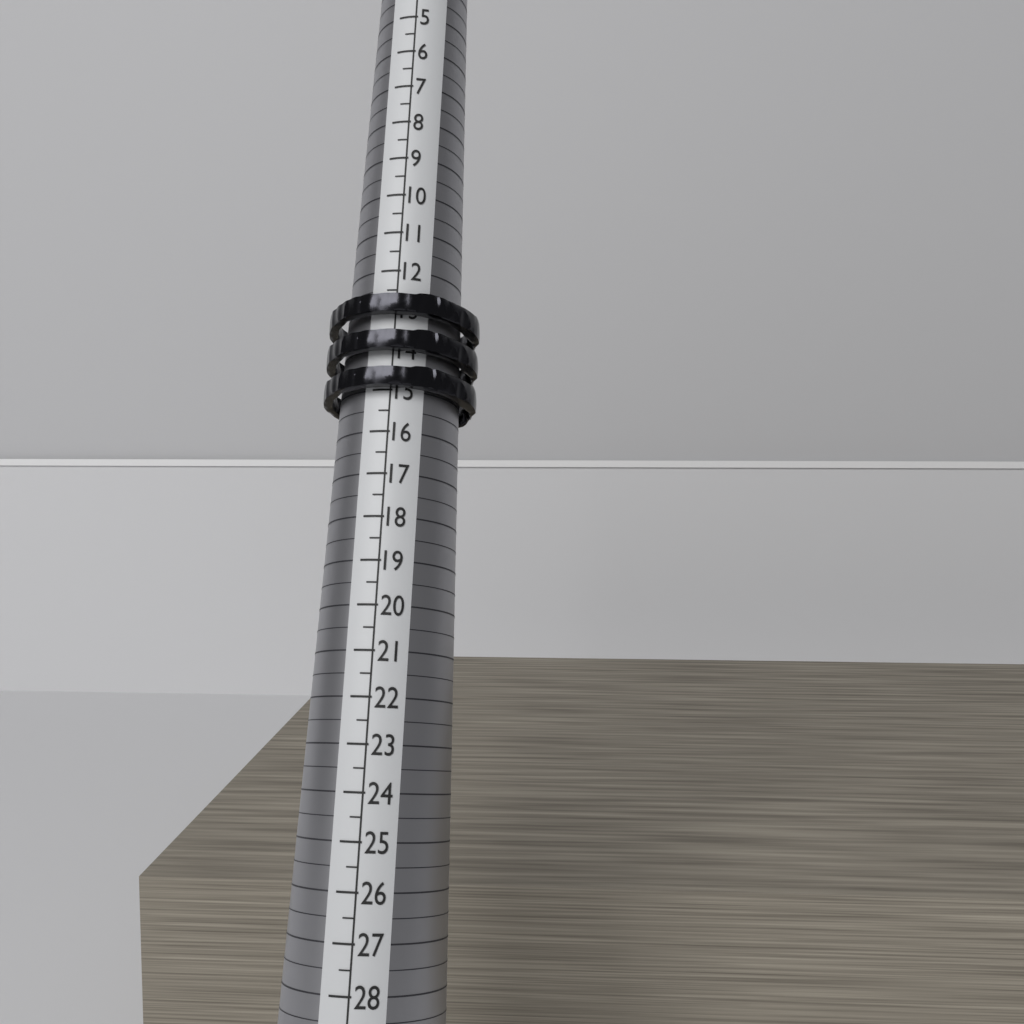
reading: 15.0 (no unit)
